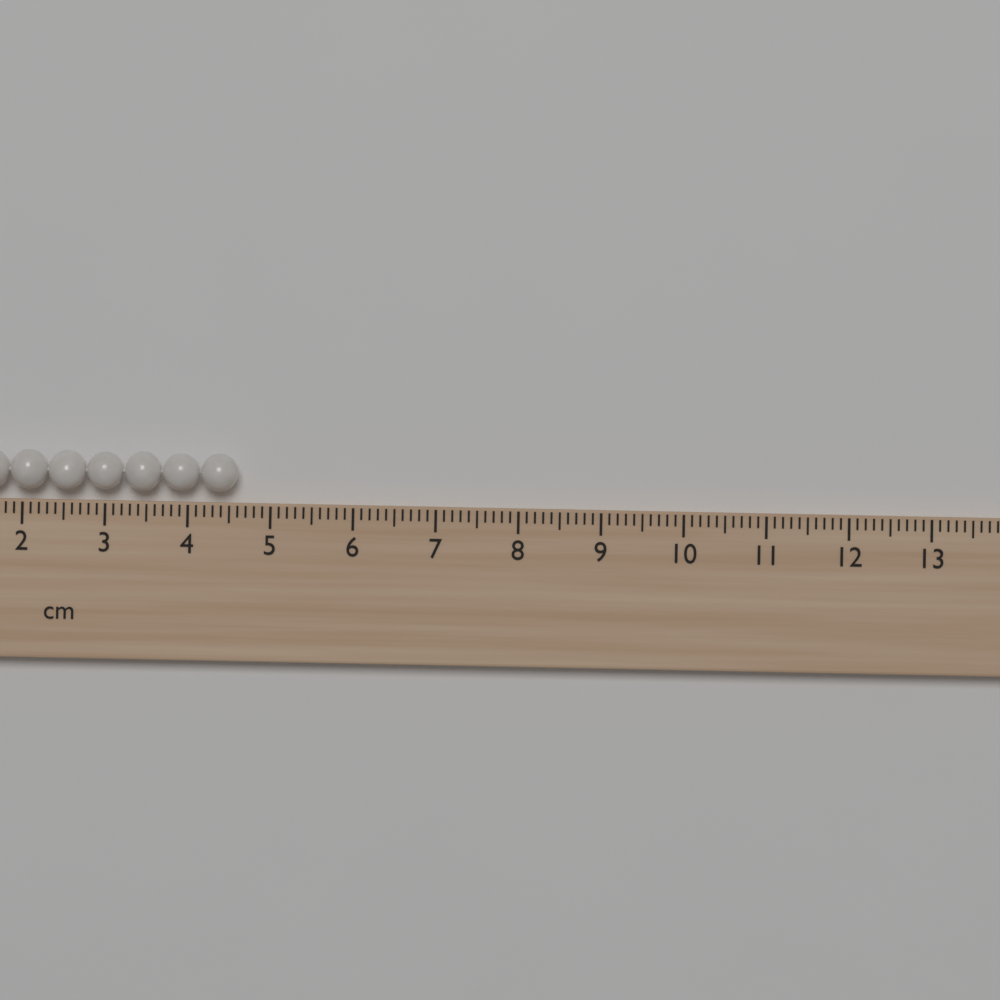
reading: 4.6 cm
